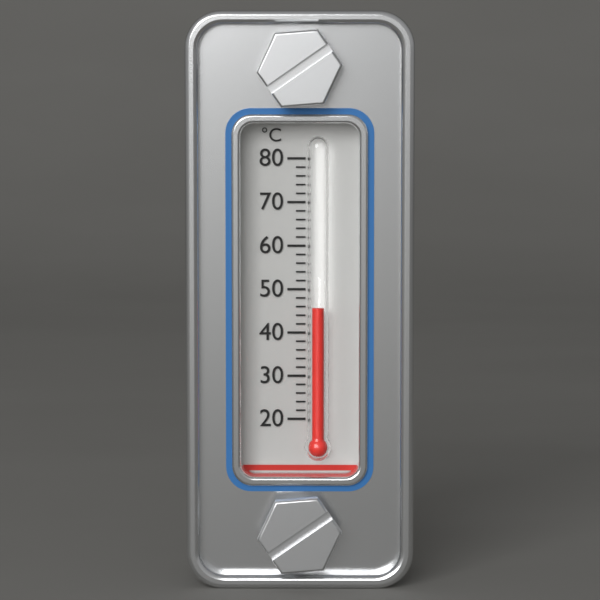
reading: 46 °C
